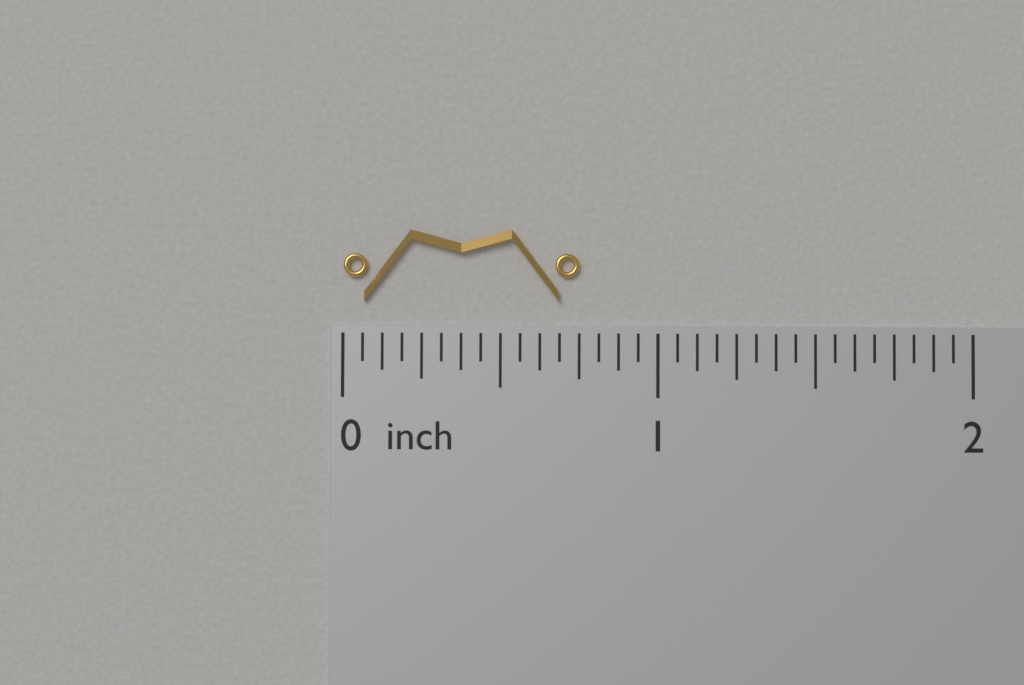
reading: 0.7500 inch
